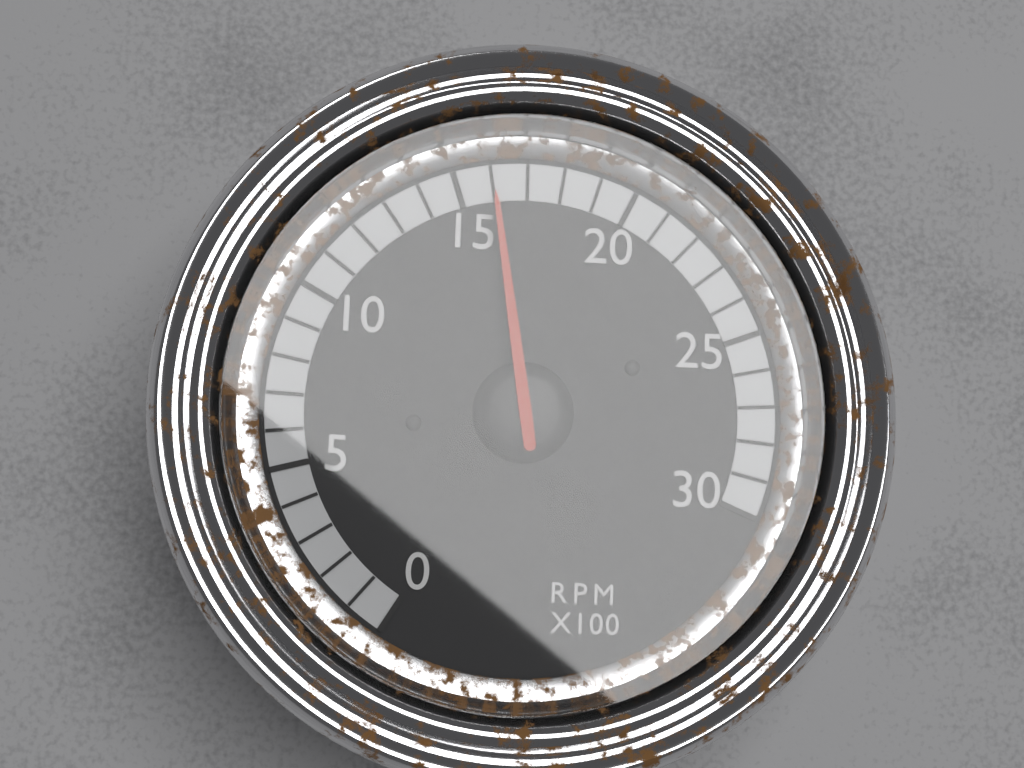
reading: 16 RPM x100
